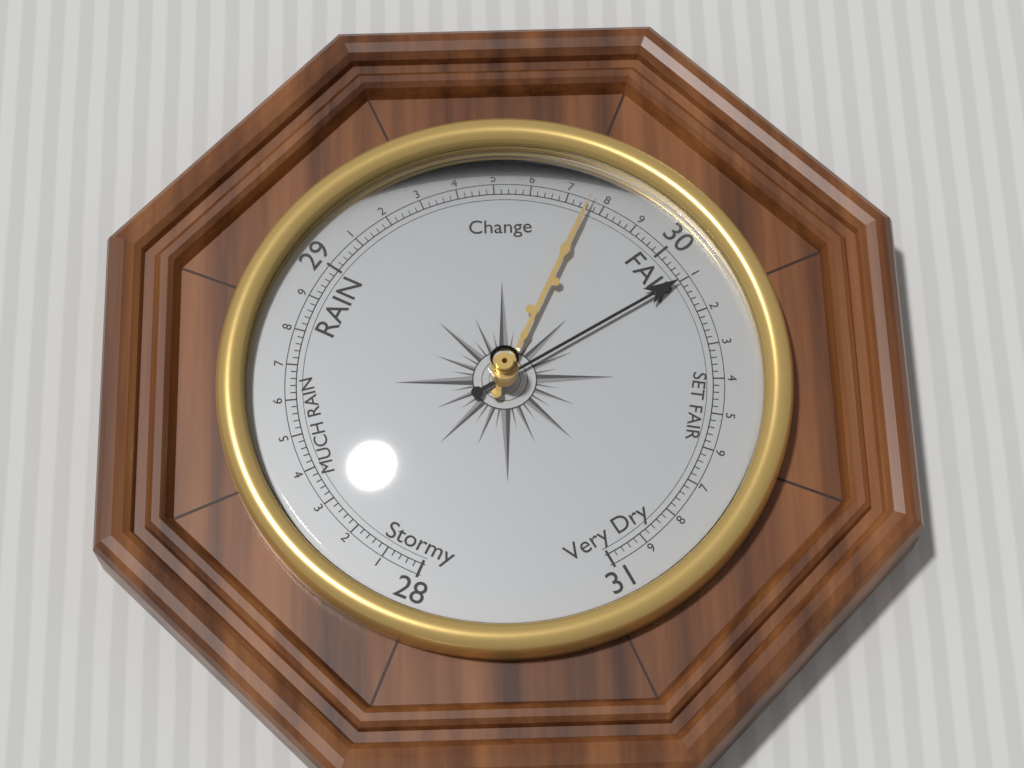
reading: 30.10 (no unit)
